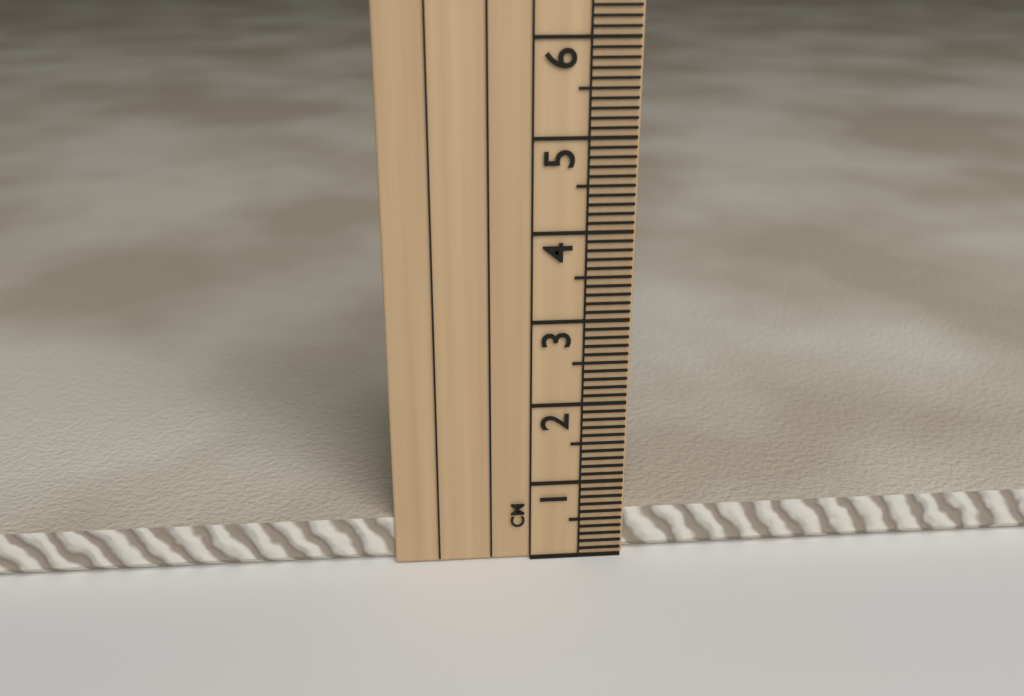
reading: 0.6 cm
